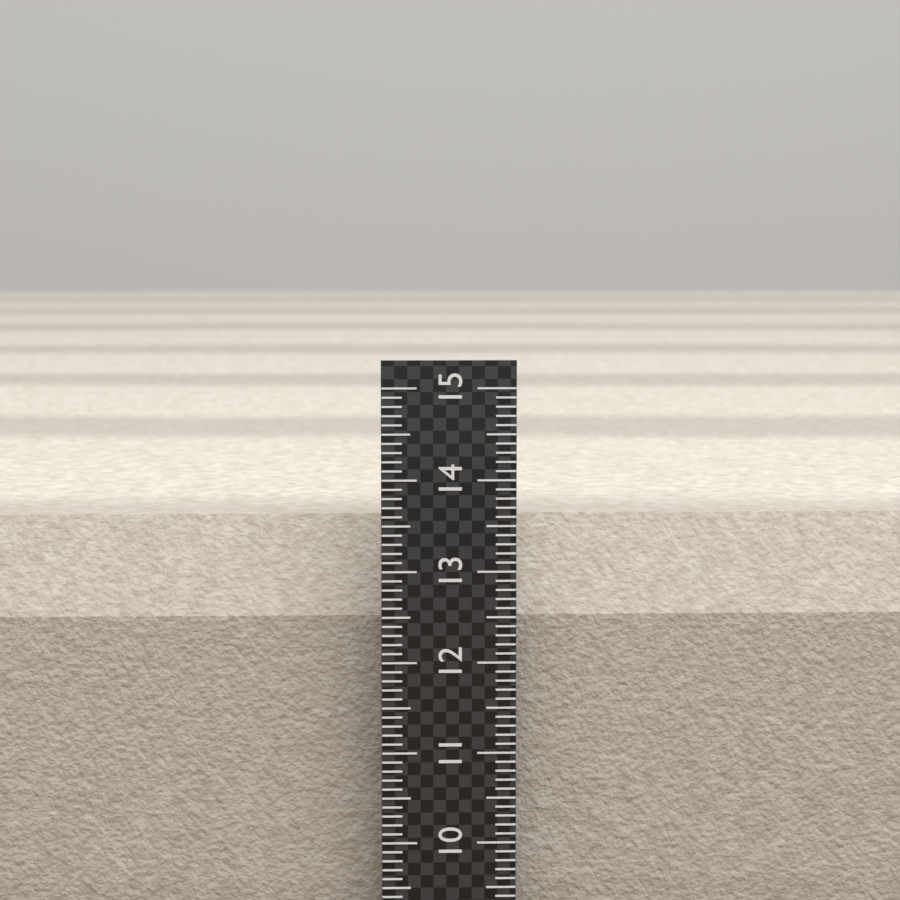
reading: 13.5 (no unit)
